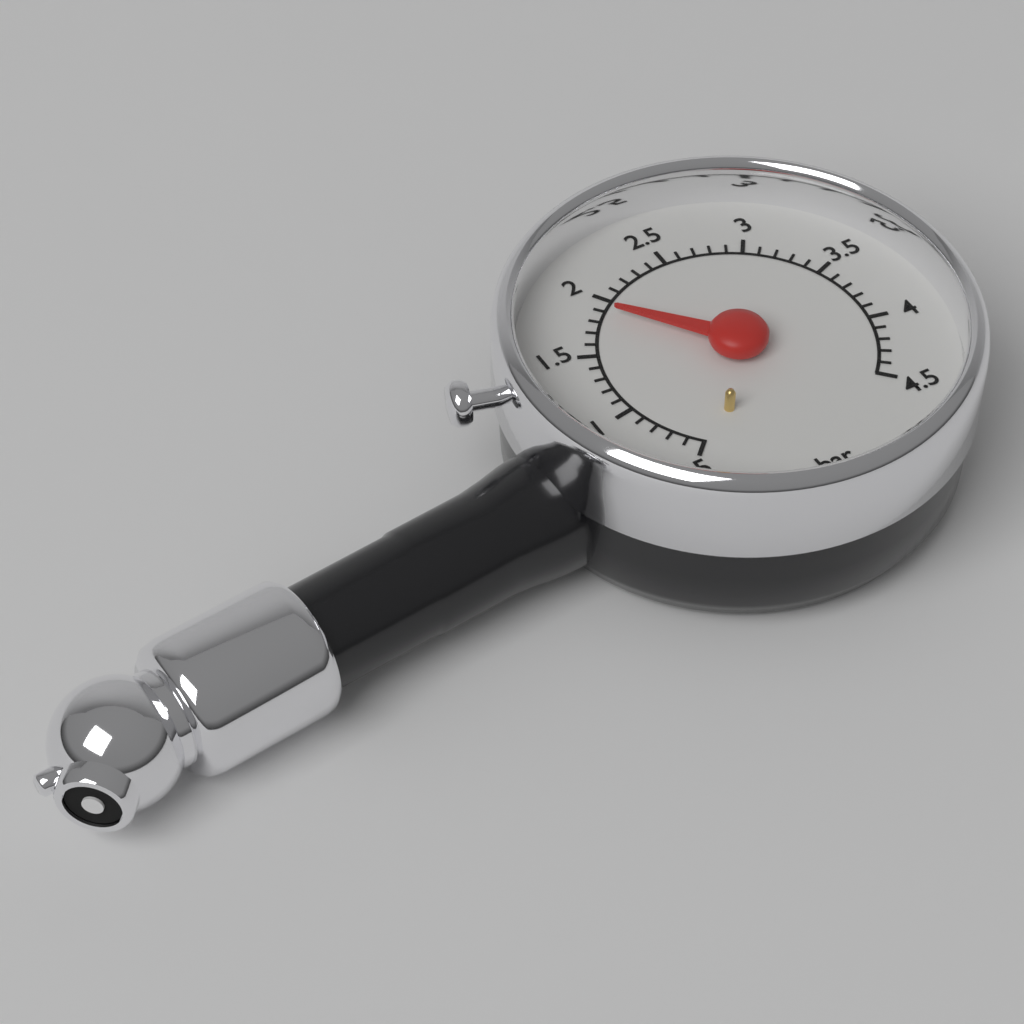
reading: 1.9 bar
